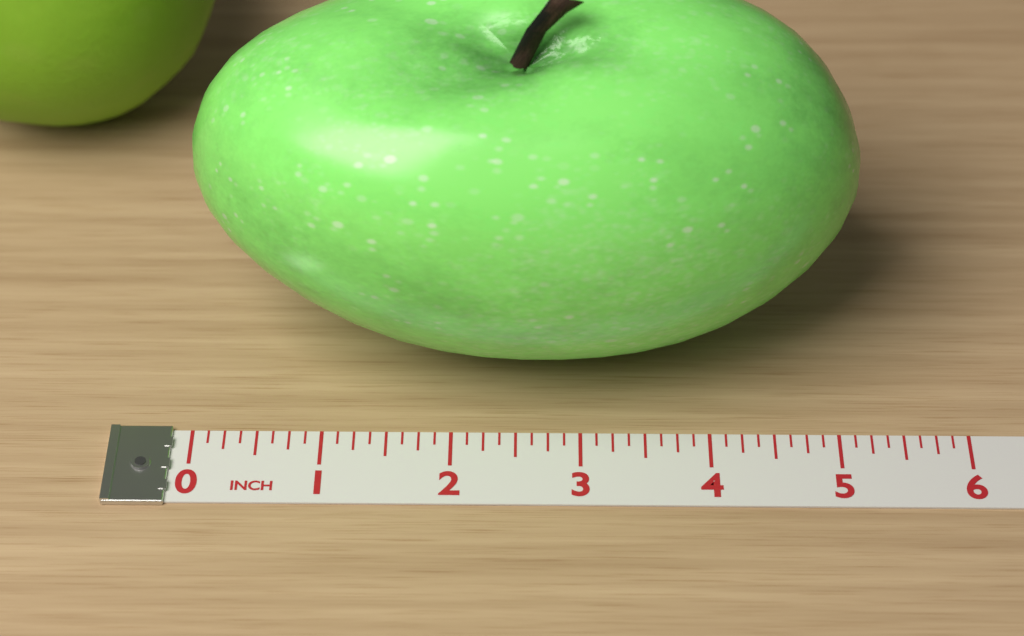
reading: 5.125 inch
